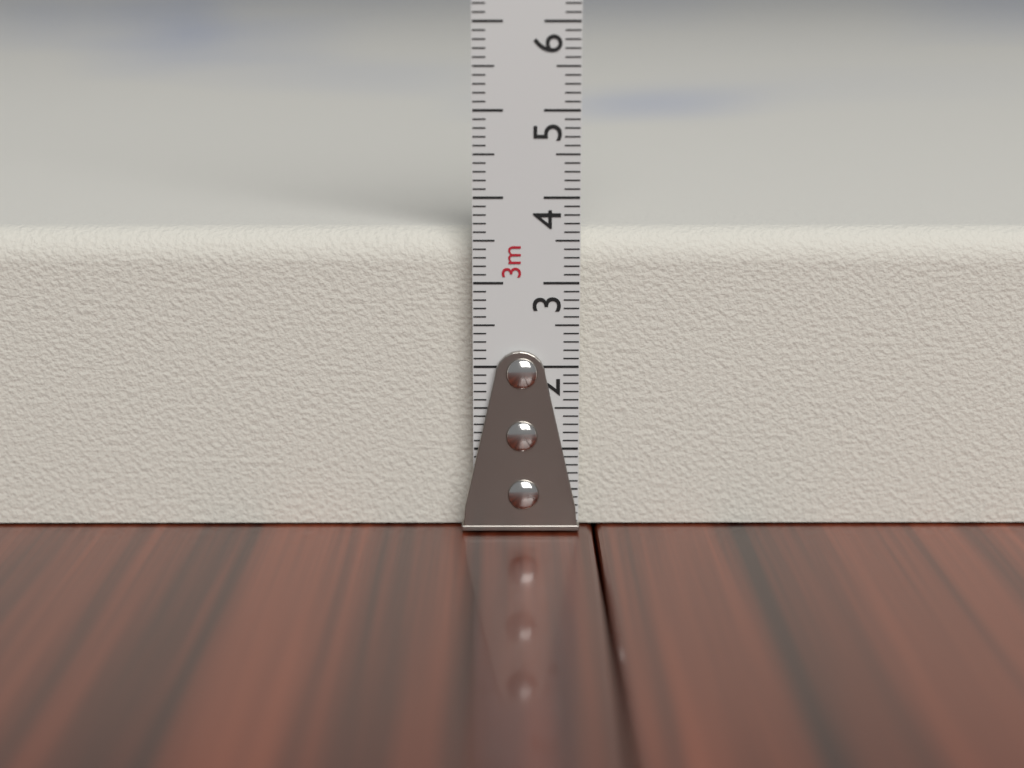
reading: 3.6 cm
